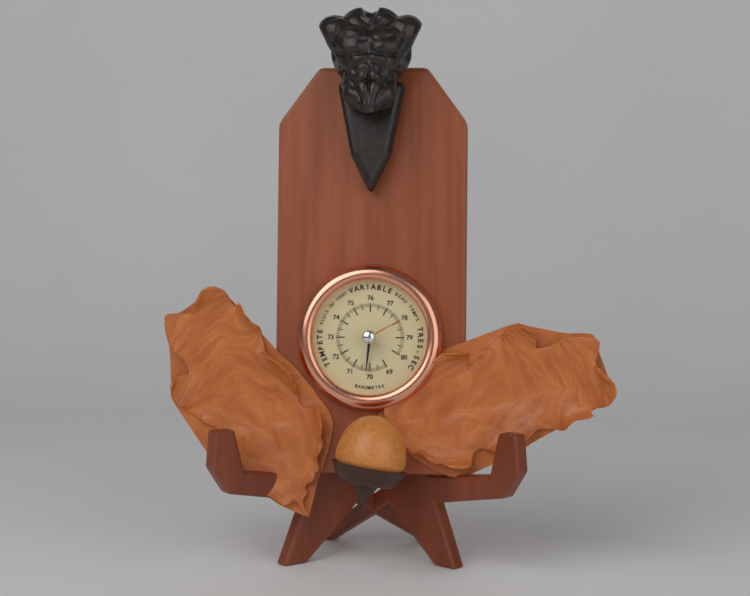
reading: 70.2 (no unit)
